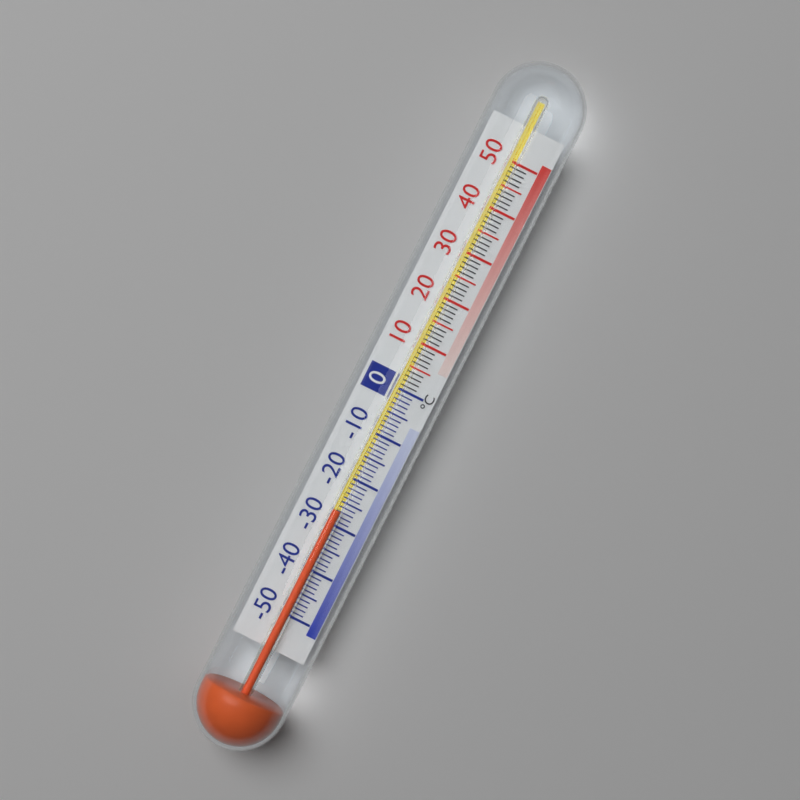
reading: -27 °C
